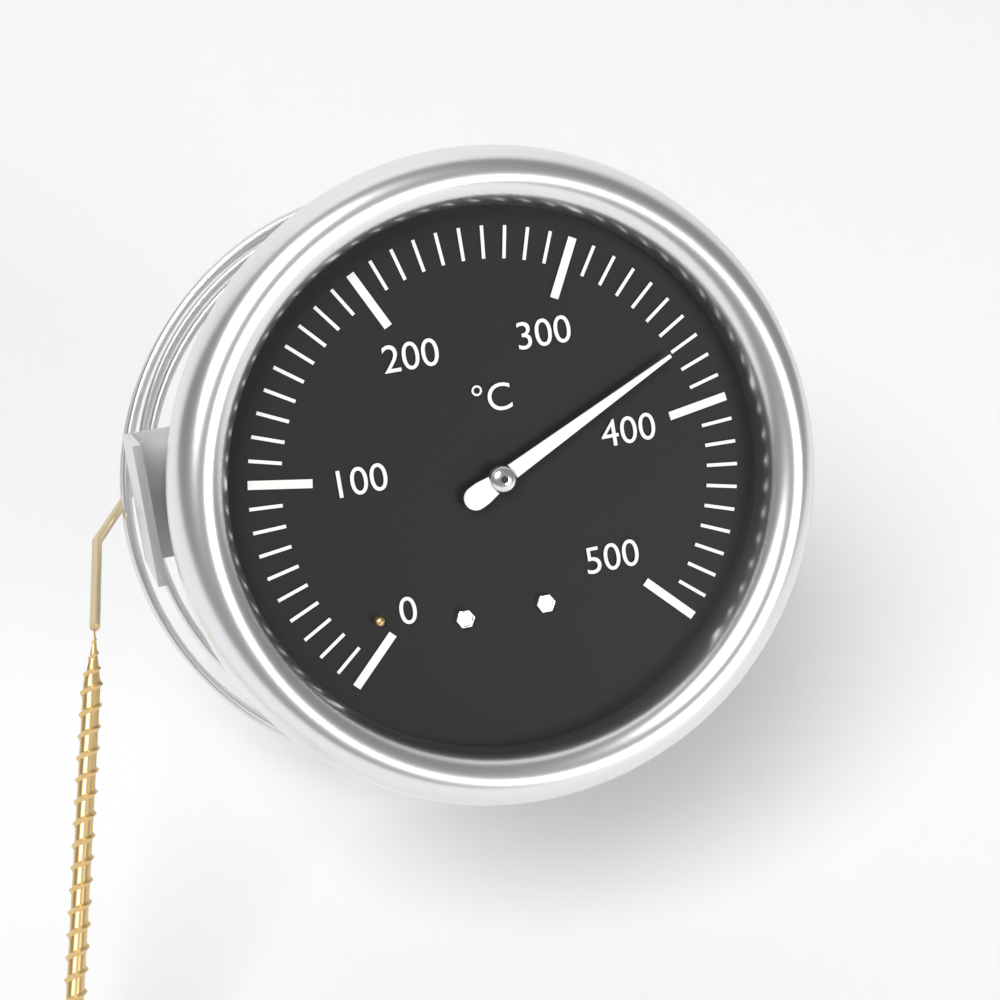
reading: 370 °C
